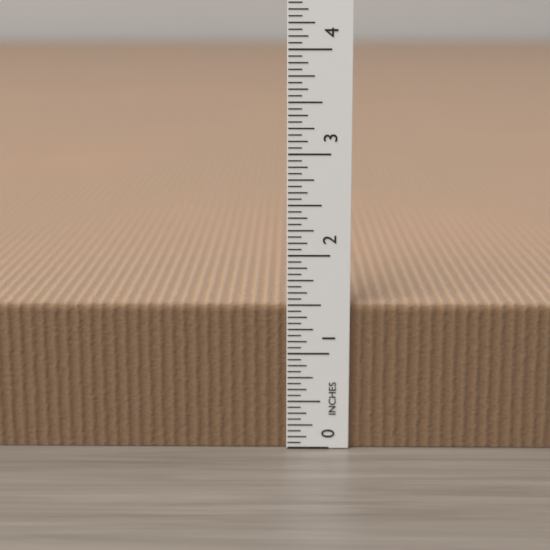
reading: 1.5000 in
